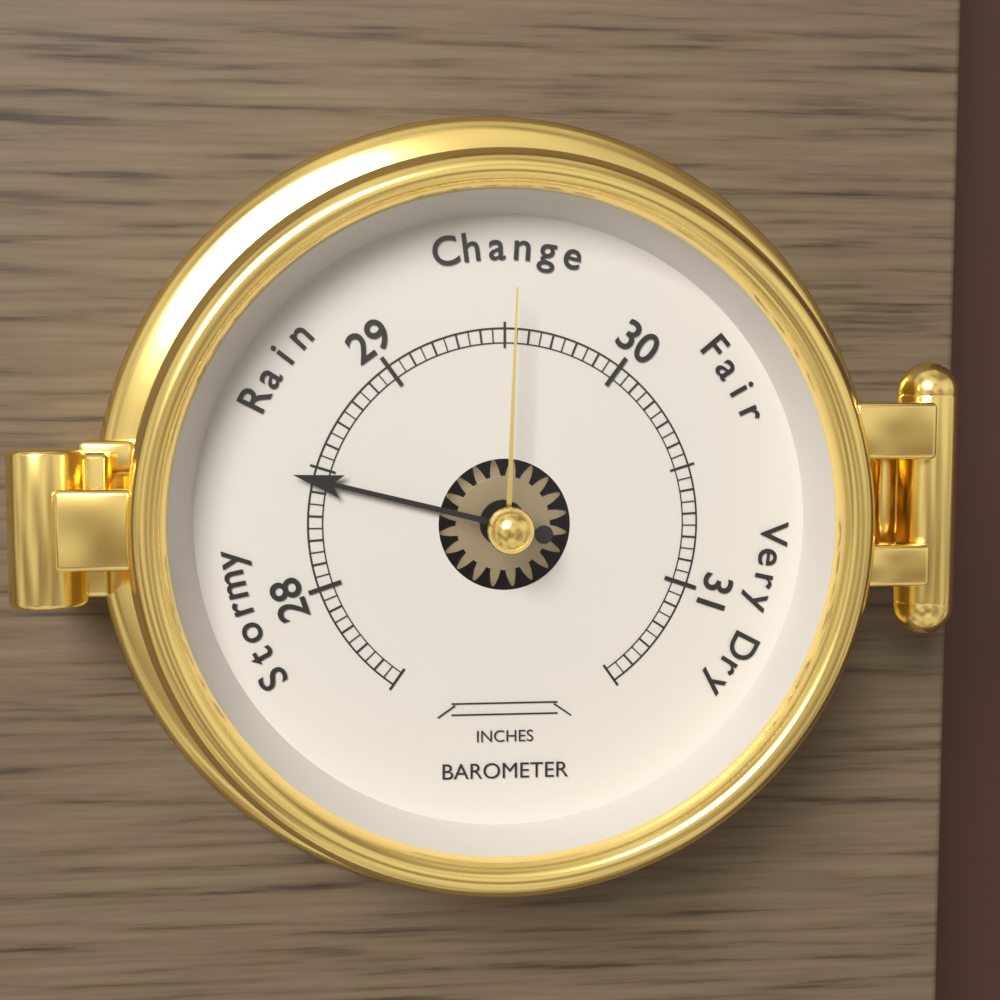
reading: 28.45 inches
